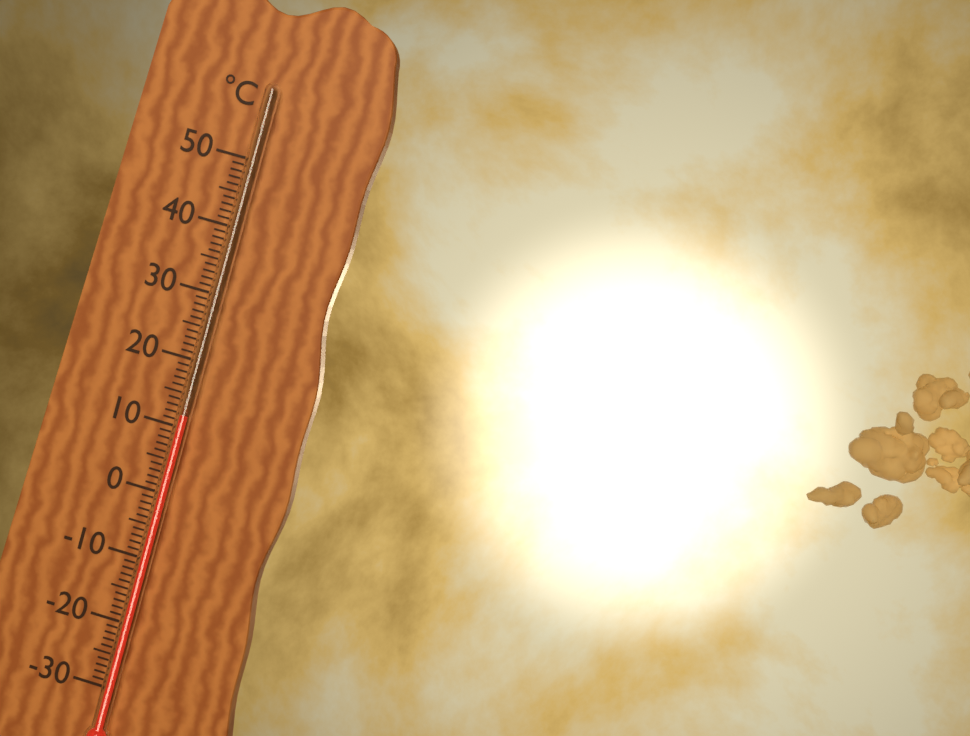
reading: 12 °C
